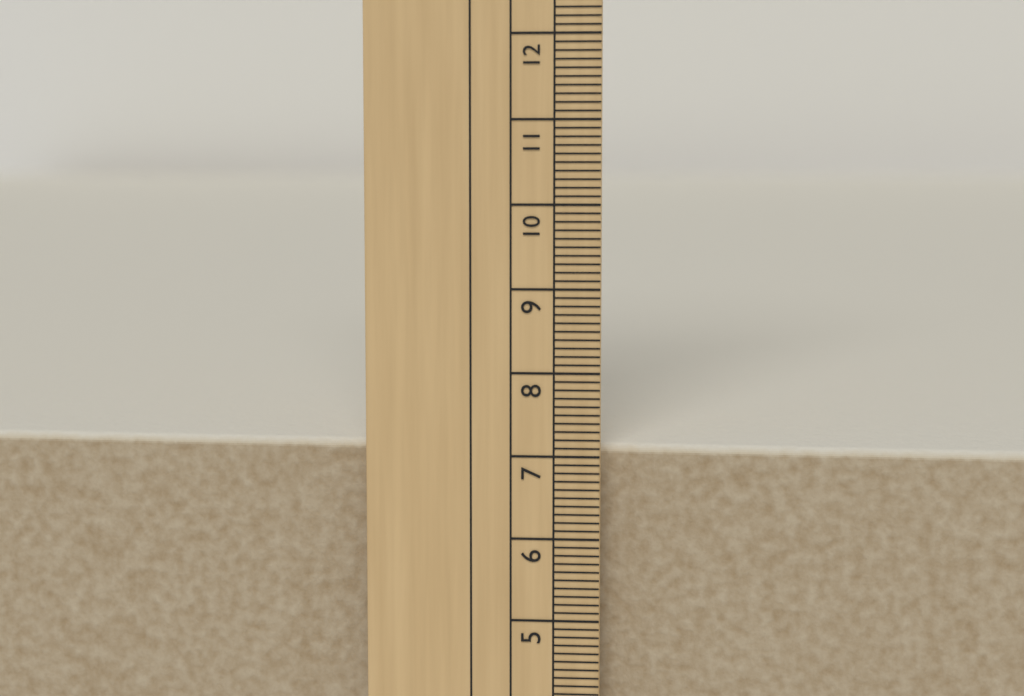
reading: 7.1 cm
